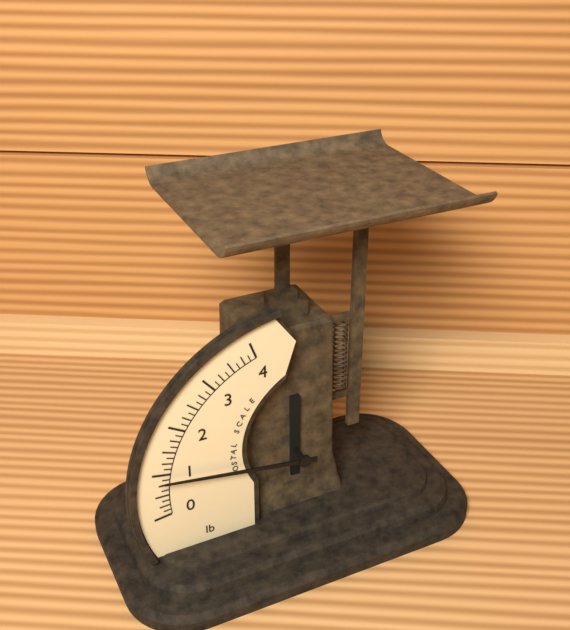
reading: 0.875 lb
